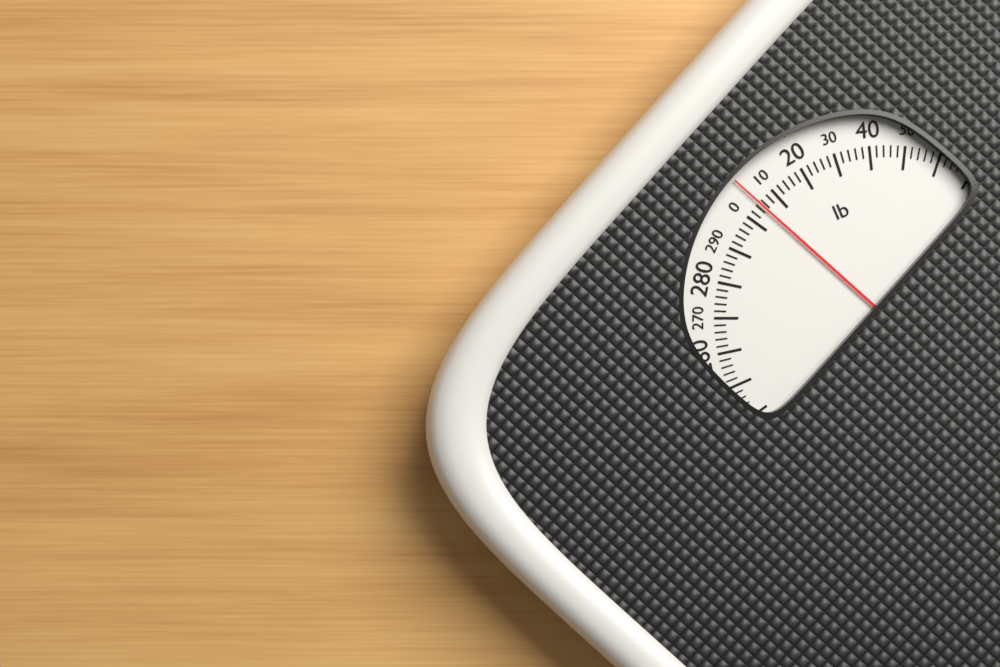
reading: 5 lb
